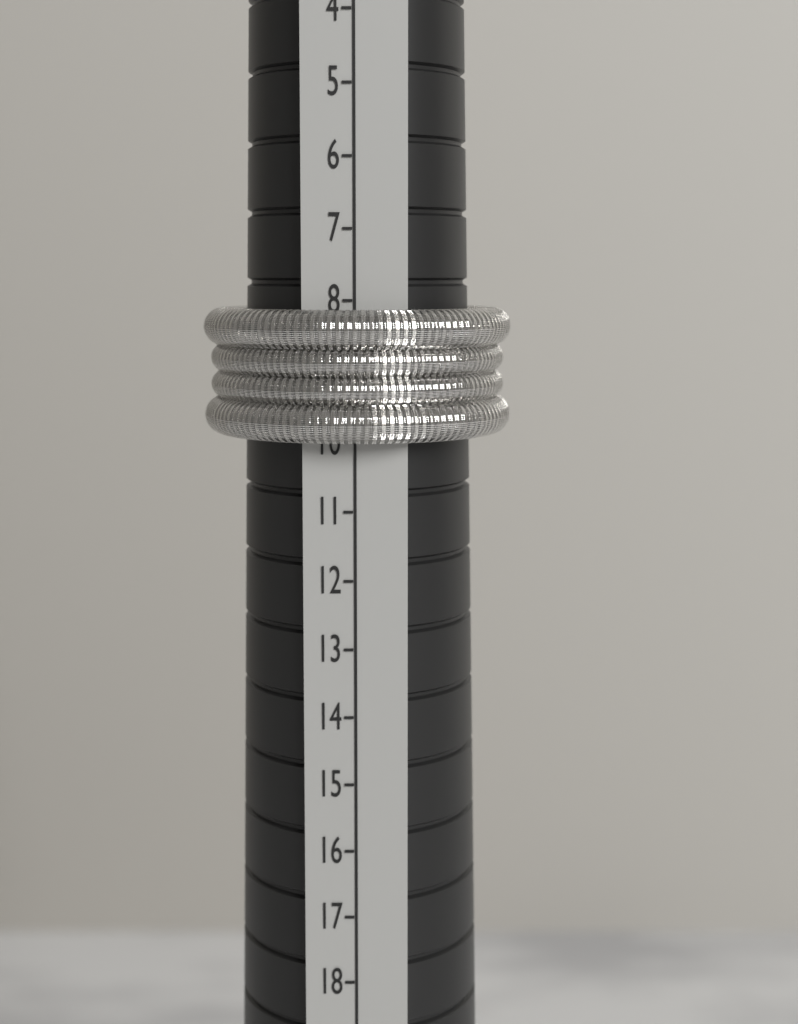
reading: 10 (no unit)
